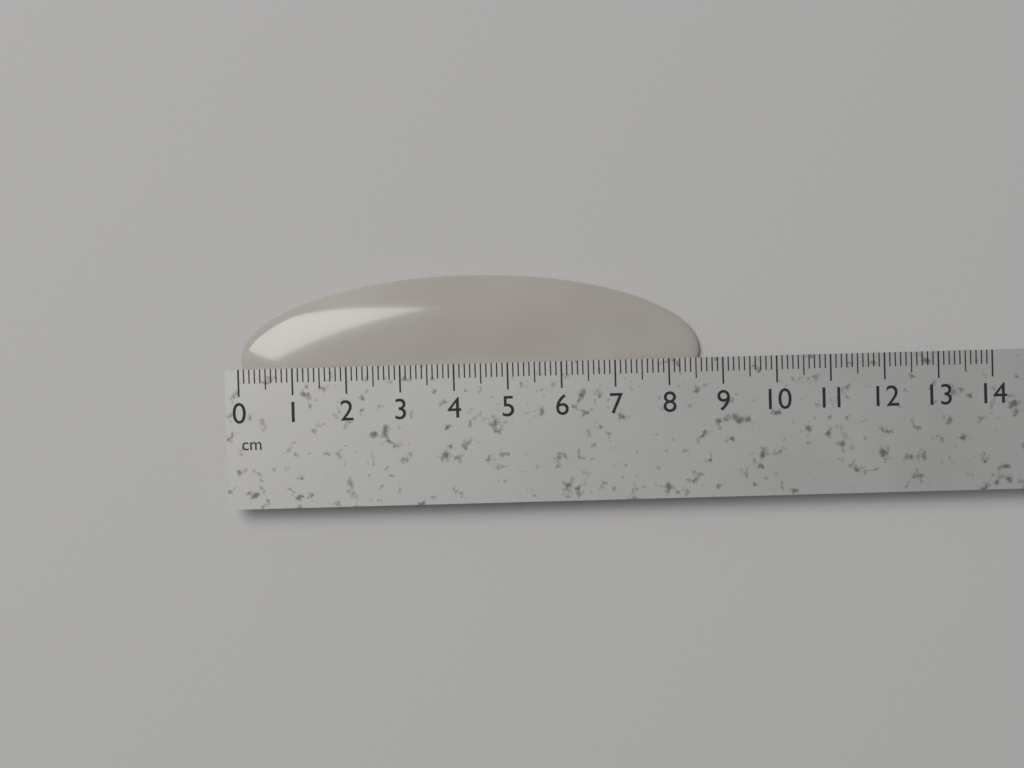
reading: 8.6 cm
